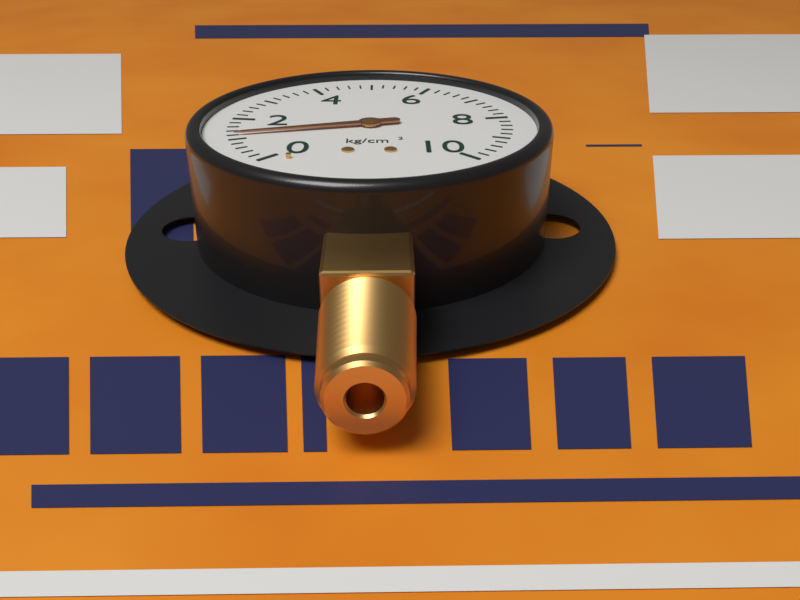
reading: 1.2 kg/cm²
